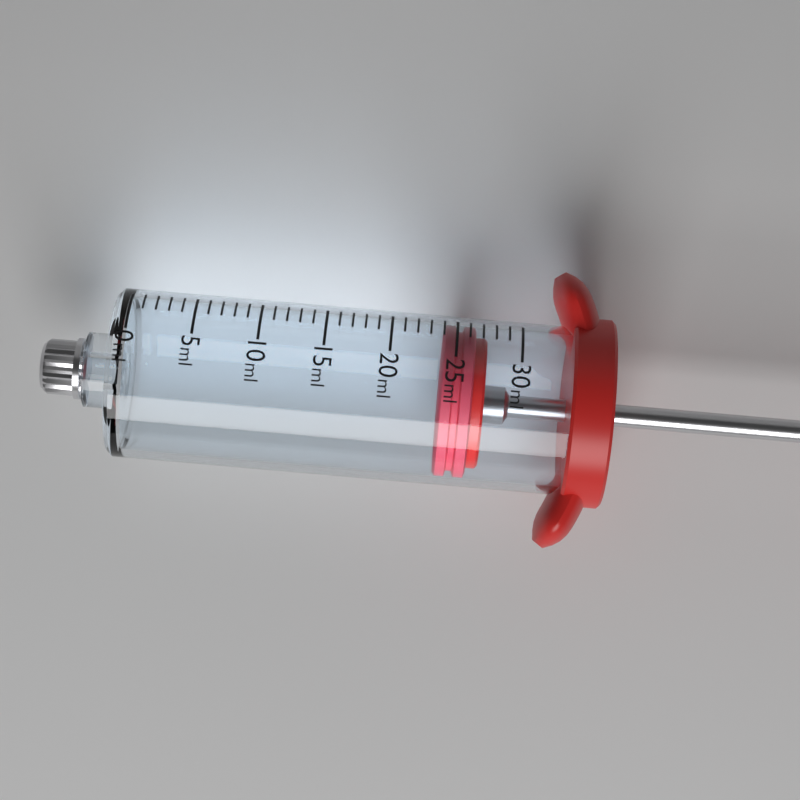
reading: 24 ml
